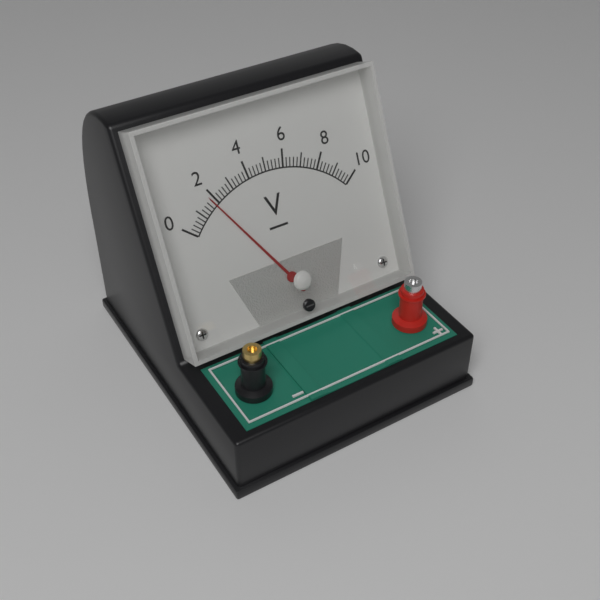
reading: 1.8 V
